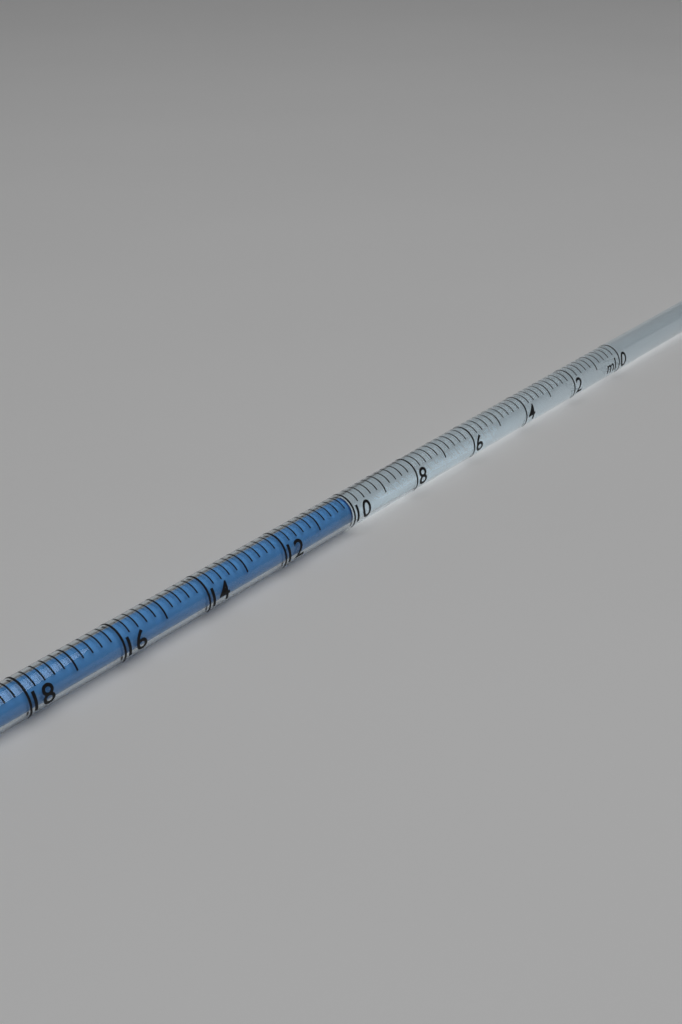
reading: 10.0 ml
